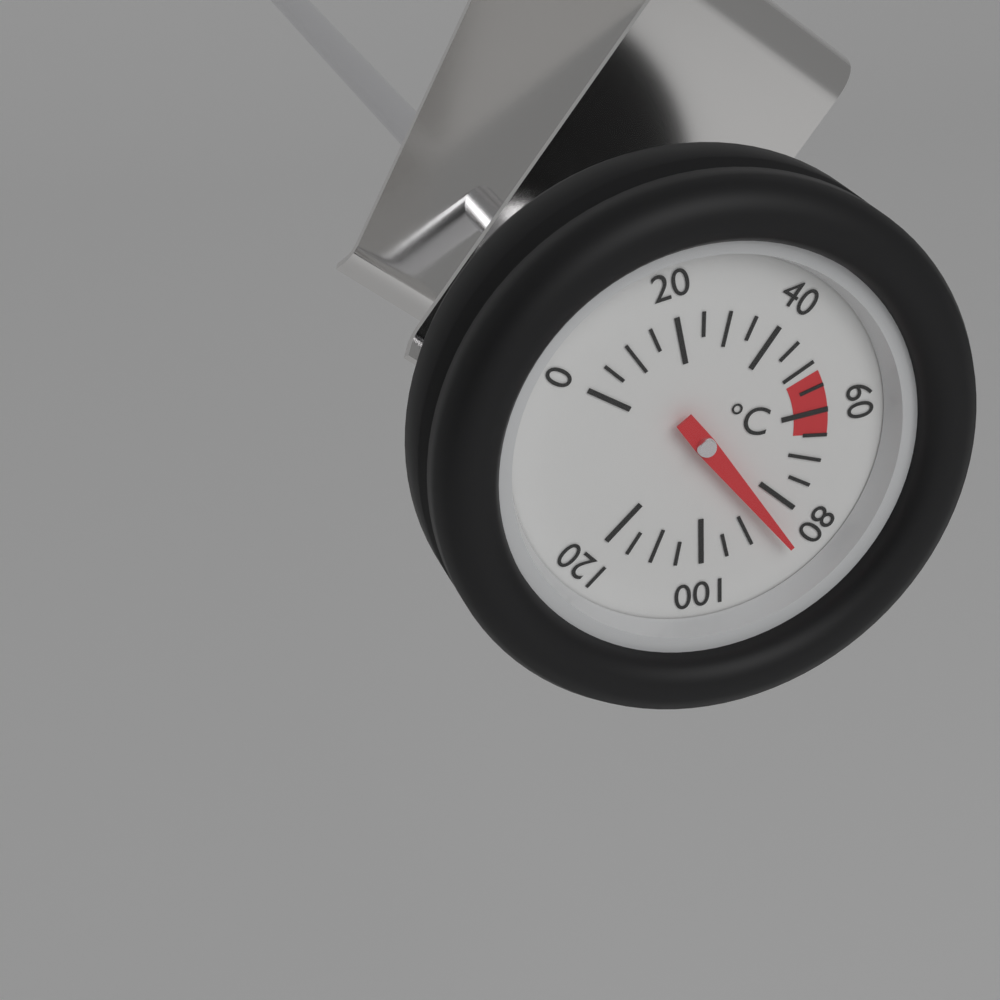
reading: 85 °C
